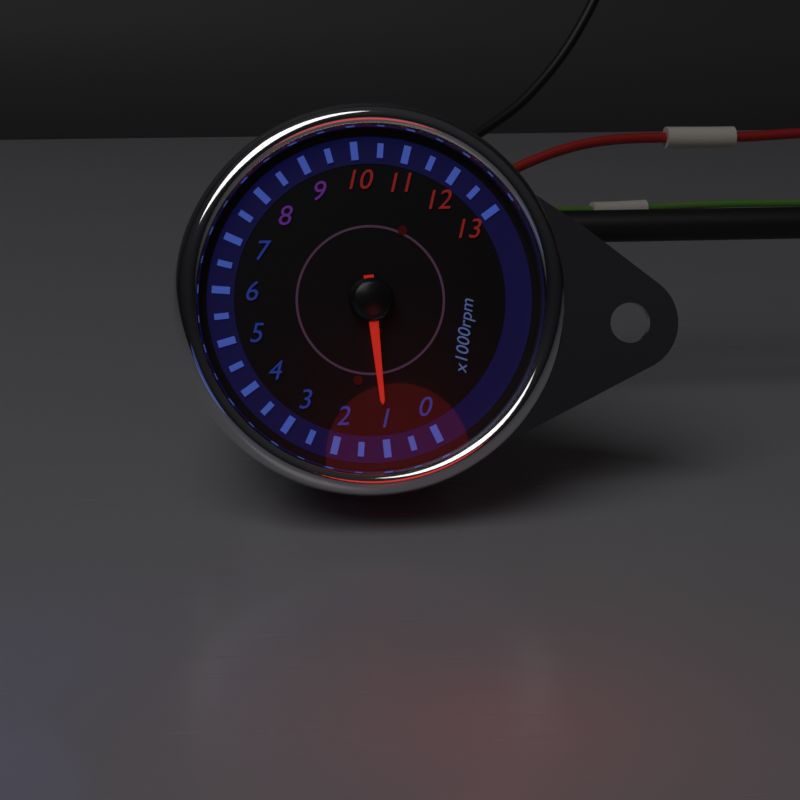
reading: 1000 rpm
